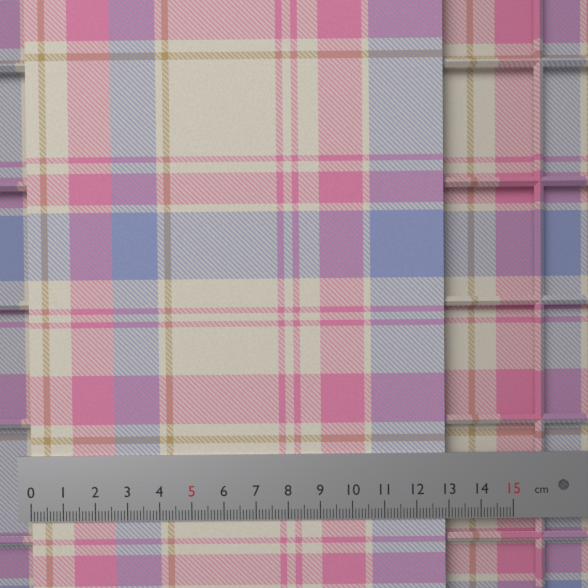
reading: 12.9 cm
